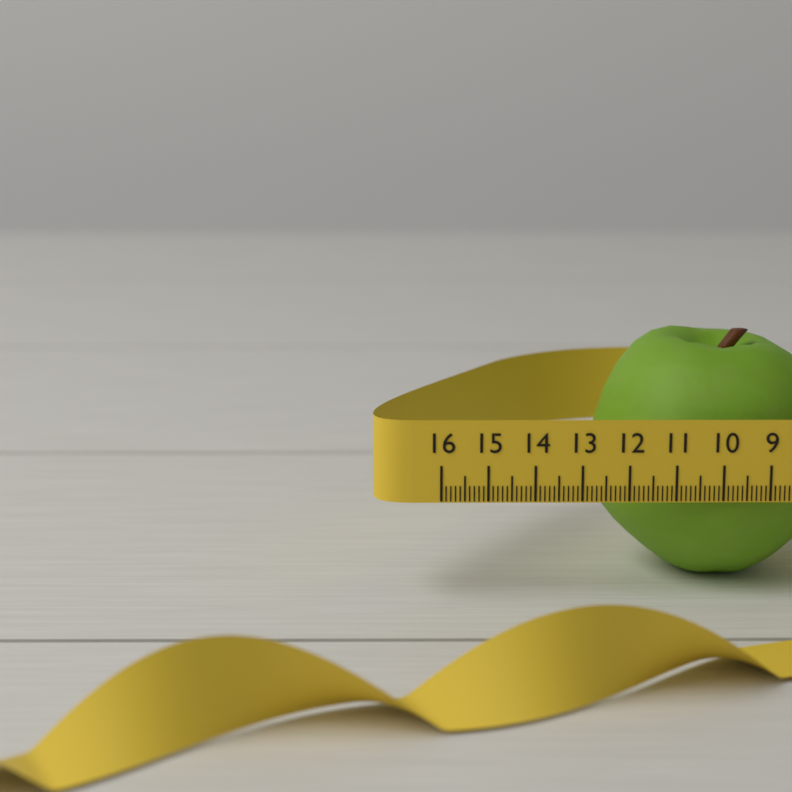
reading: 12.6 (no unit)
